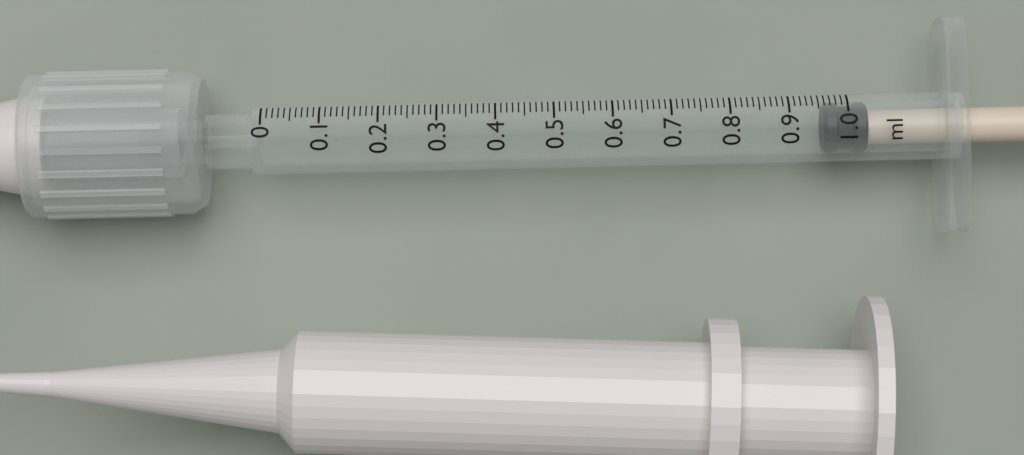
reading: 0.96 ml
